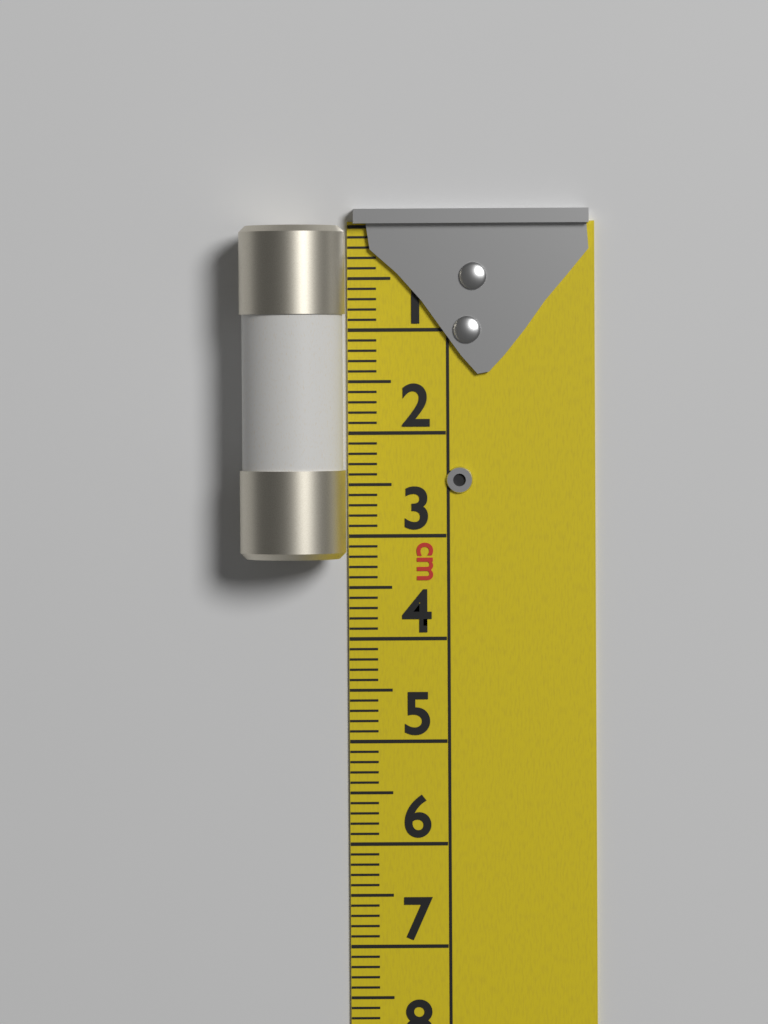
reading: 3.2 cm
